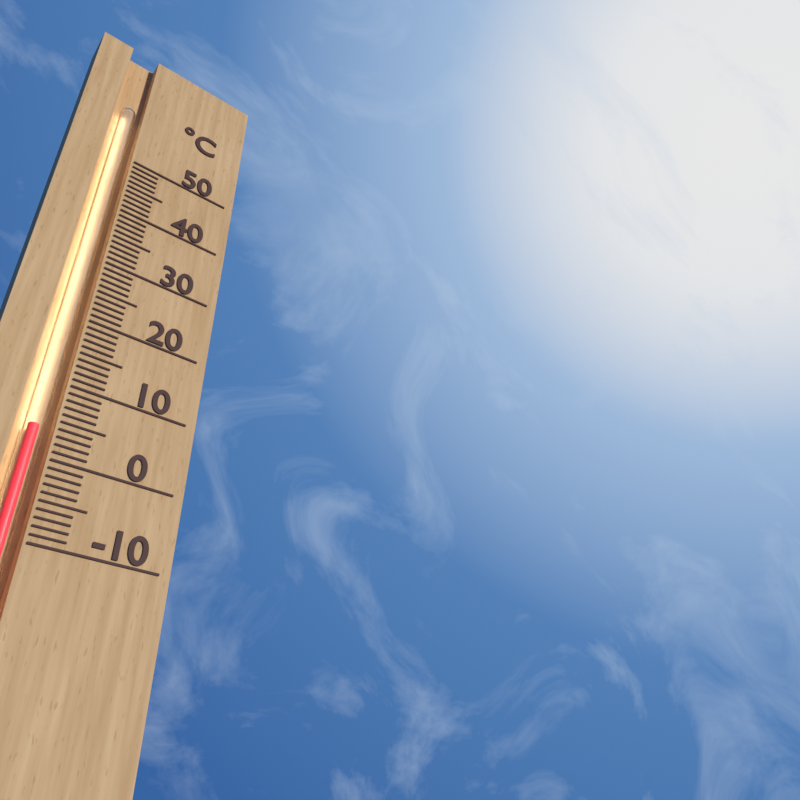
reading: 4 °C
